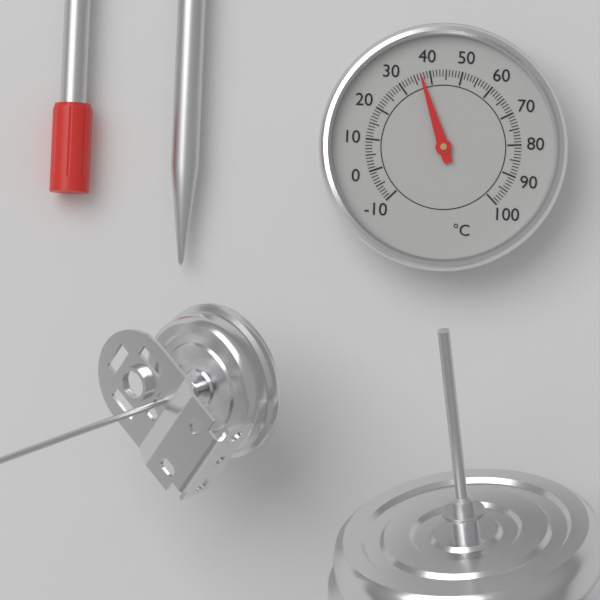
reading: 37 °C
